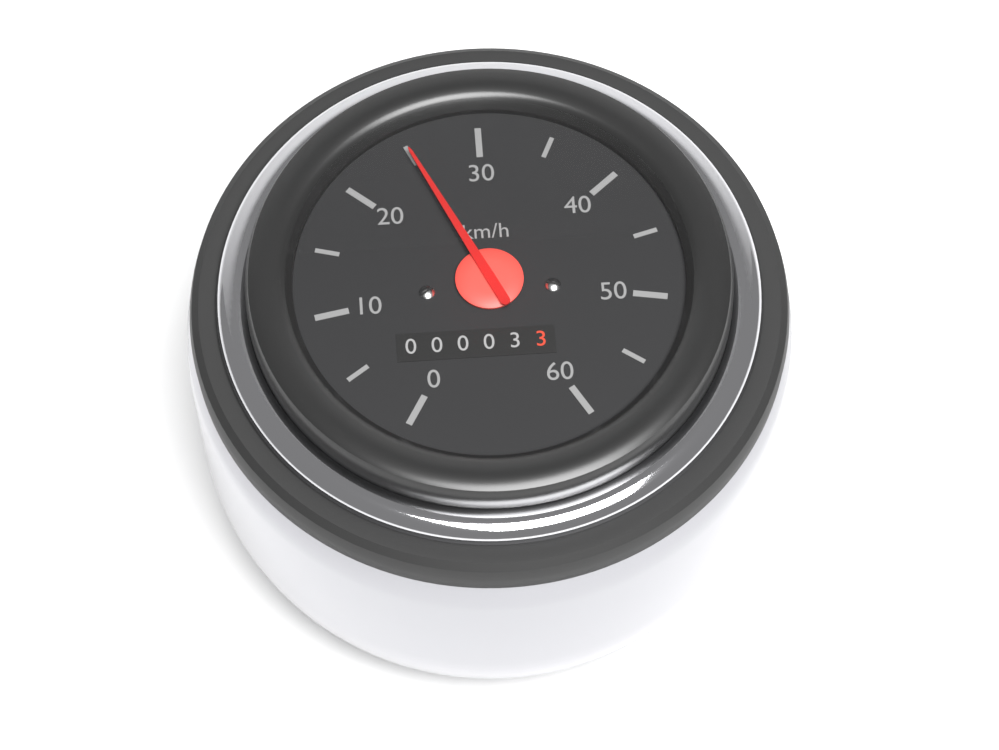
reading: 25 km/h
